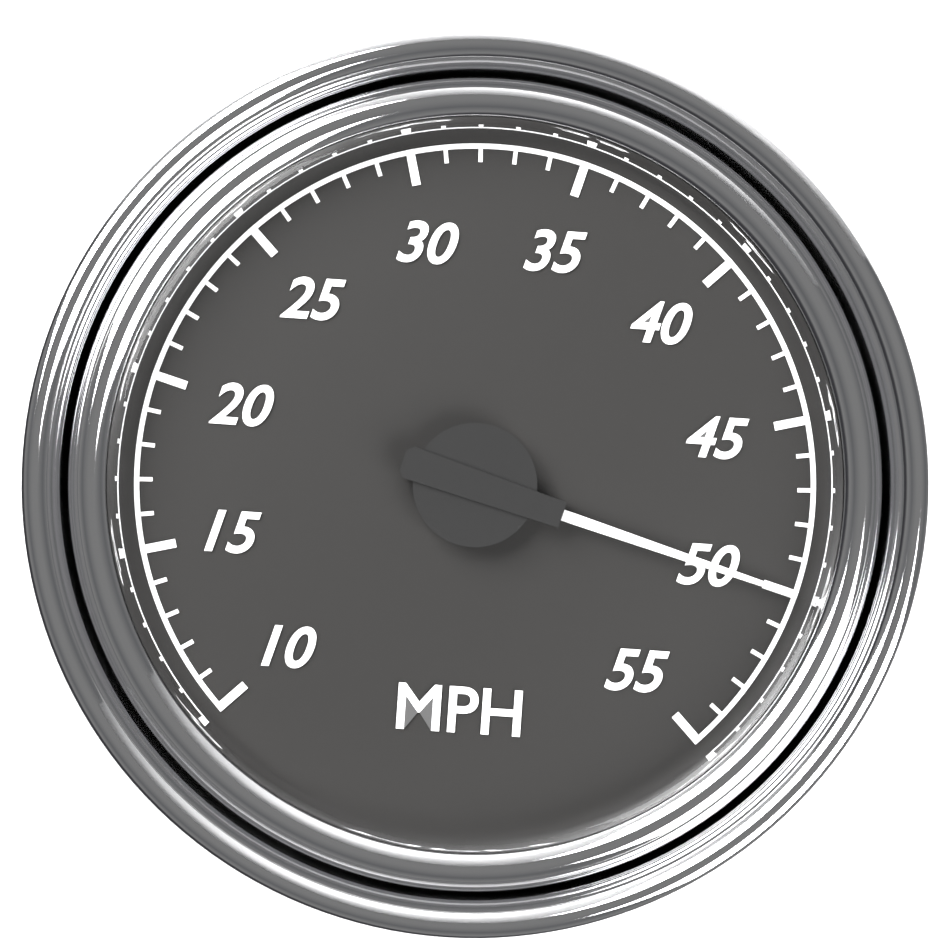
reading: 50 MPH
